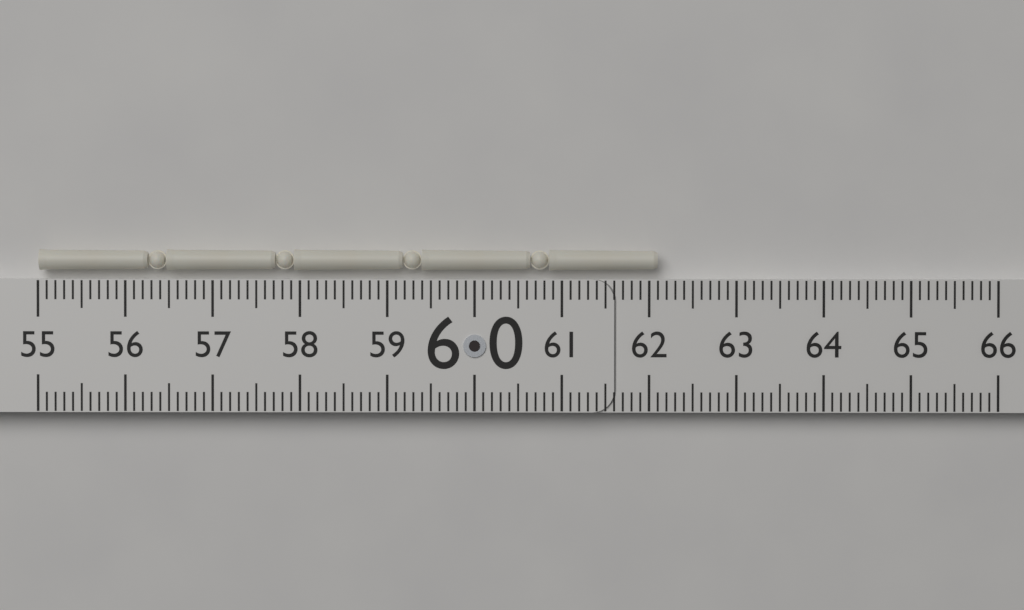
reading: 62.1 (no unit)
